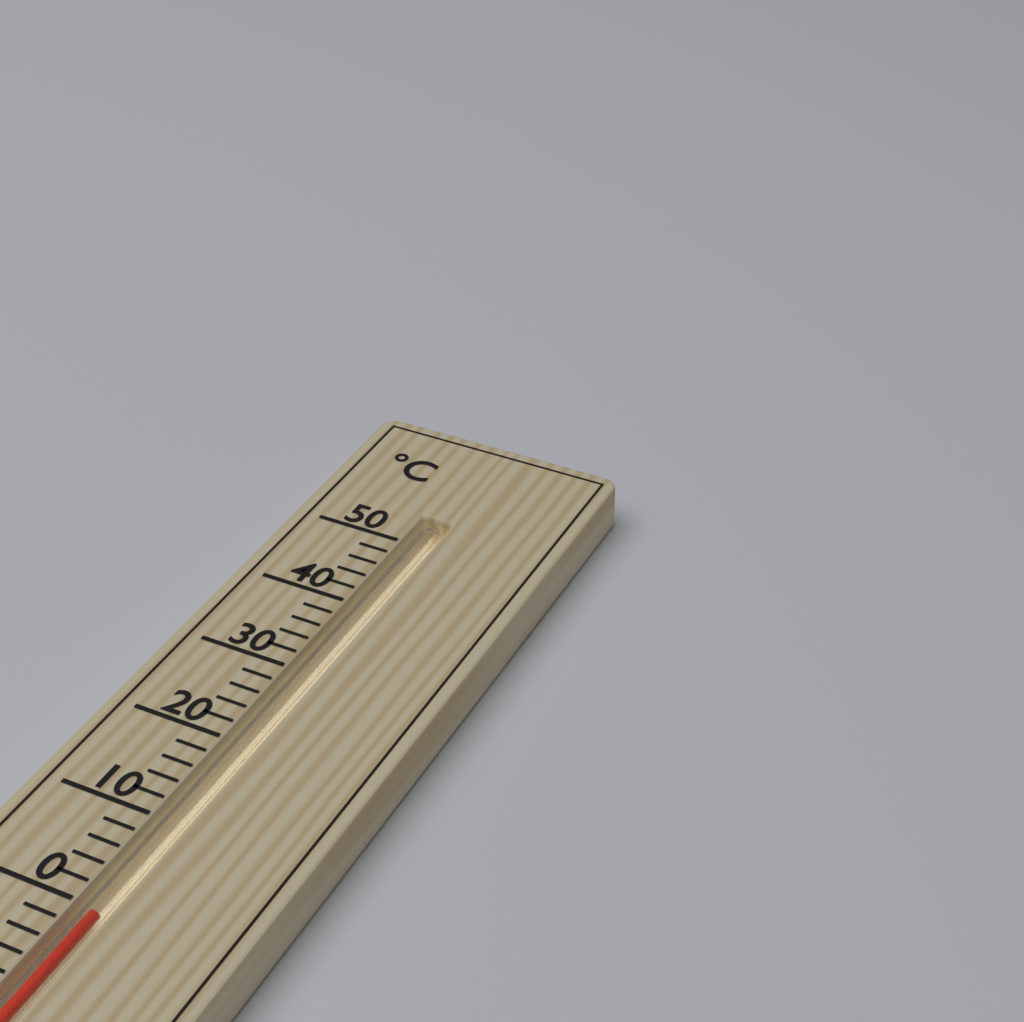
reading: 0 °C
